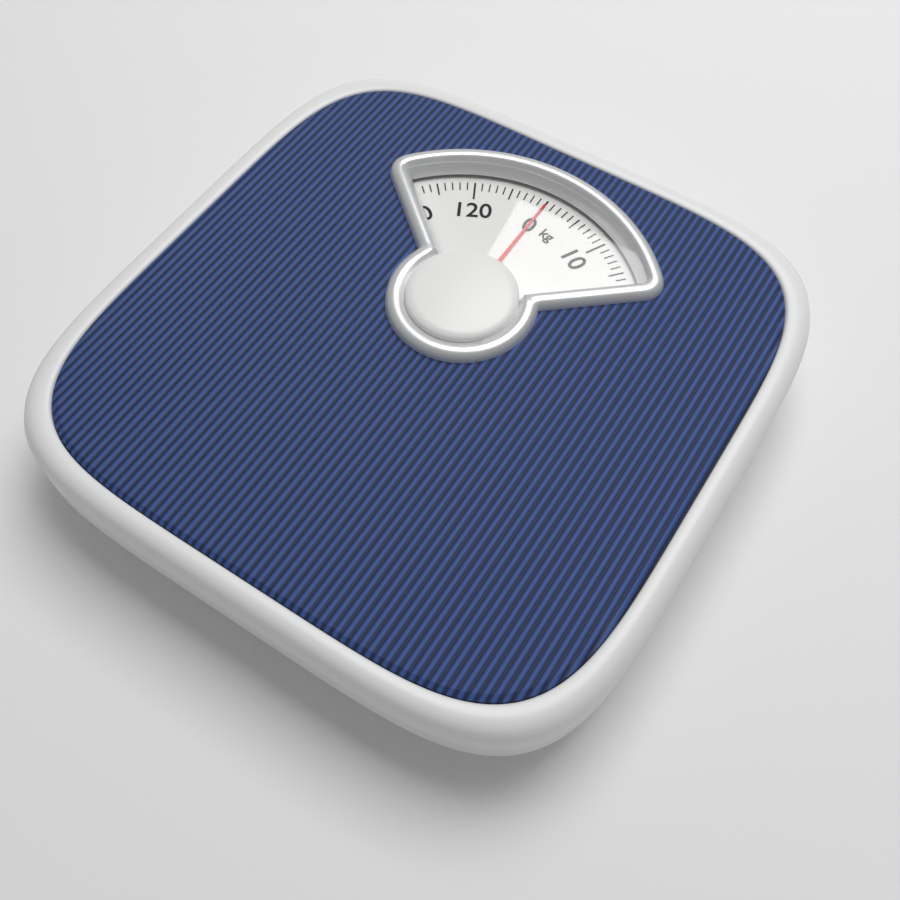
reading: 0 kg
